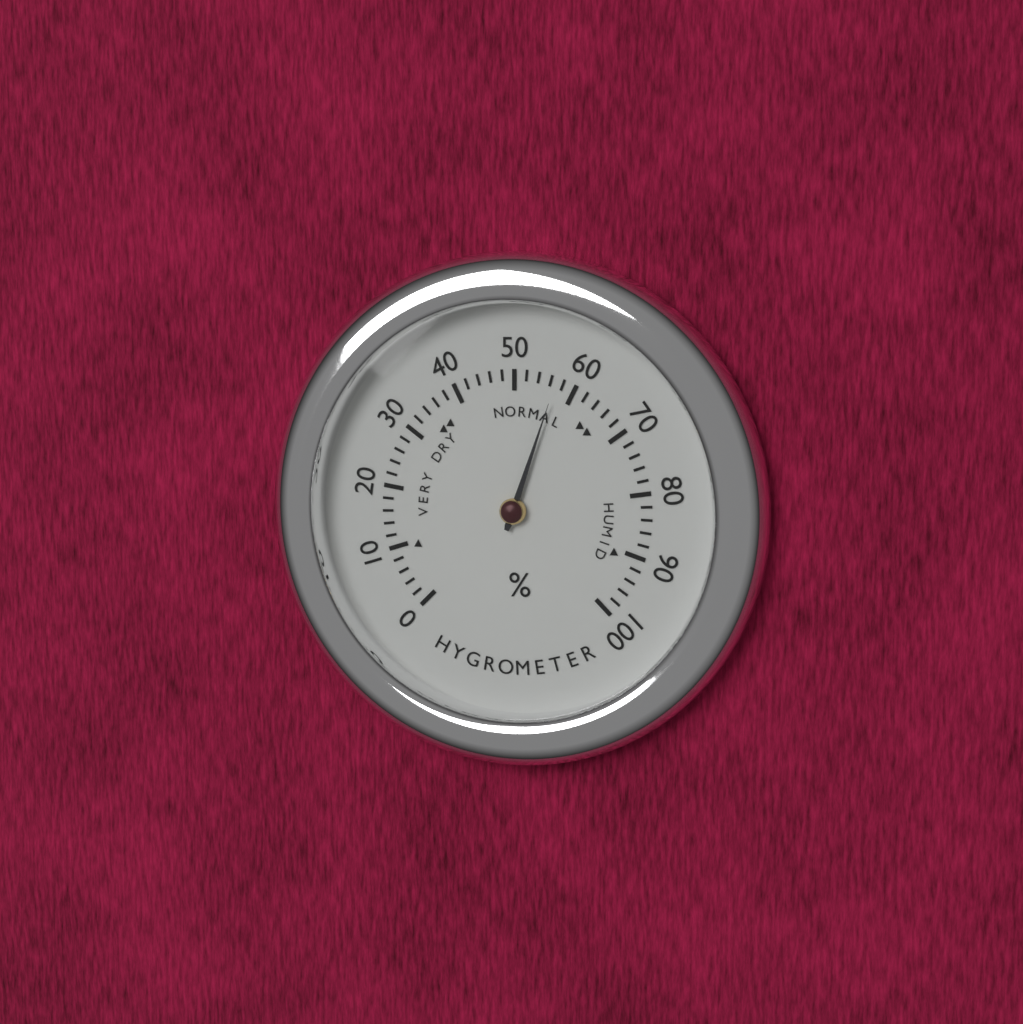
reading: 57 %
